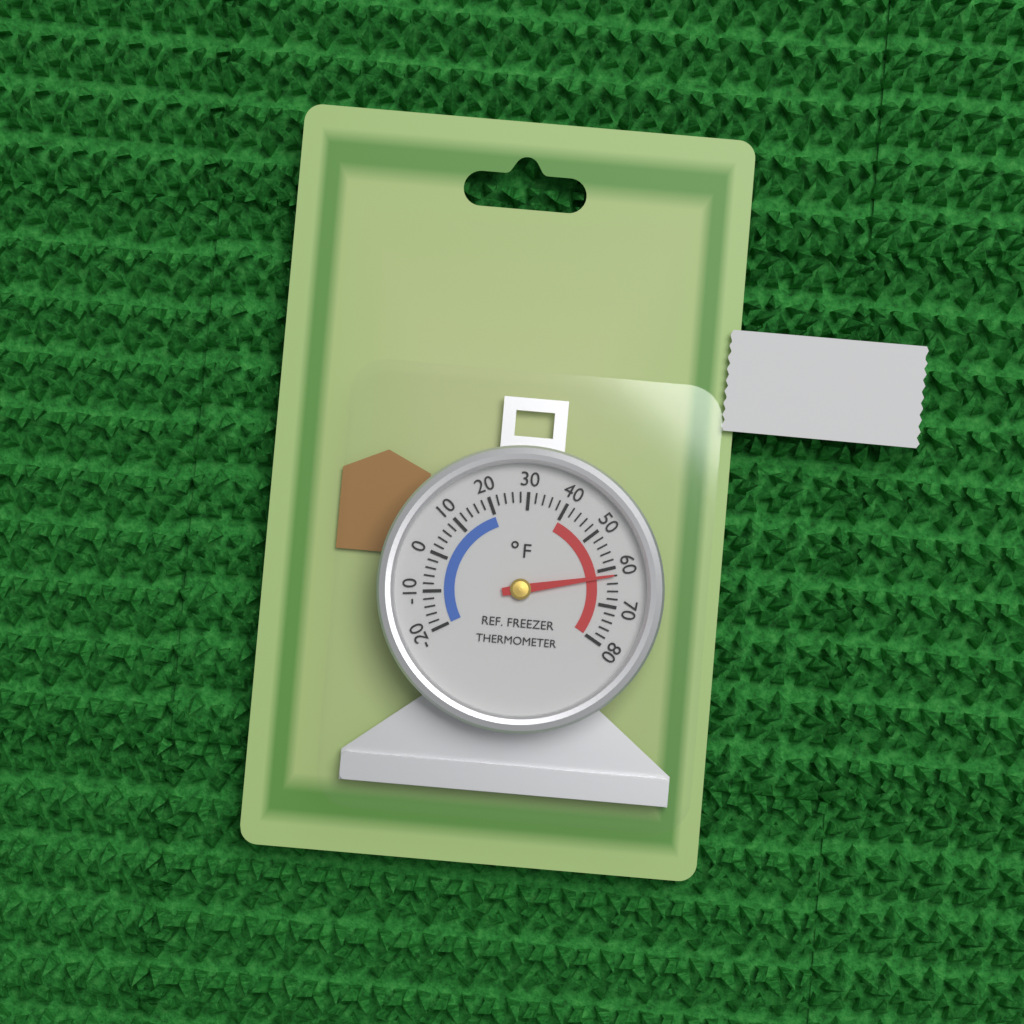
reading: 62 °F
